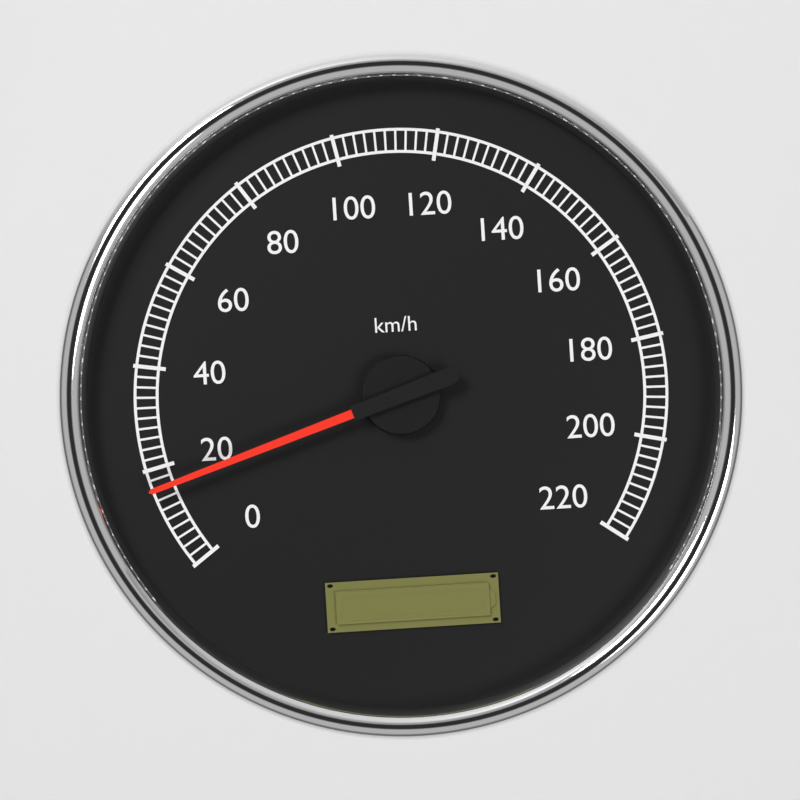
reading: 16 km/h
